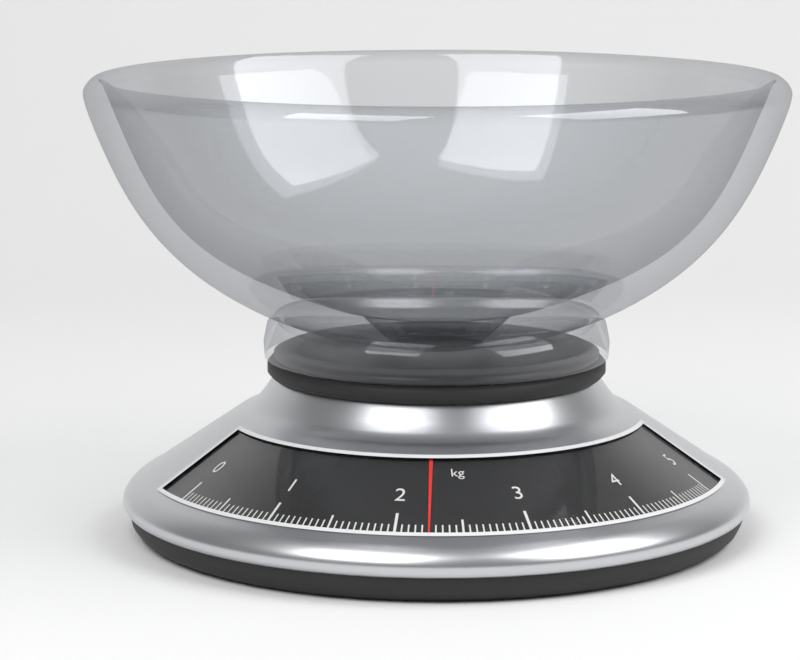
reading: 2.25 kg
